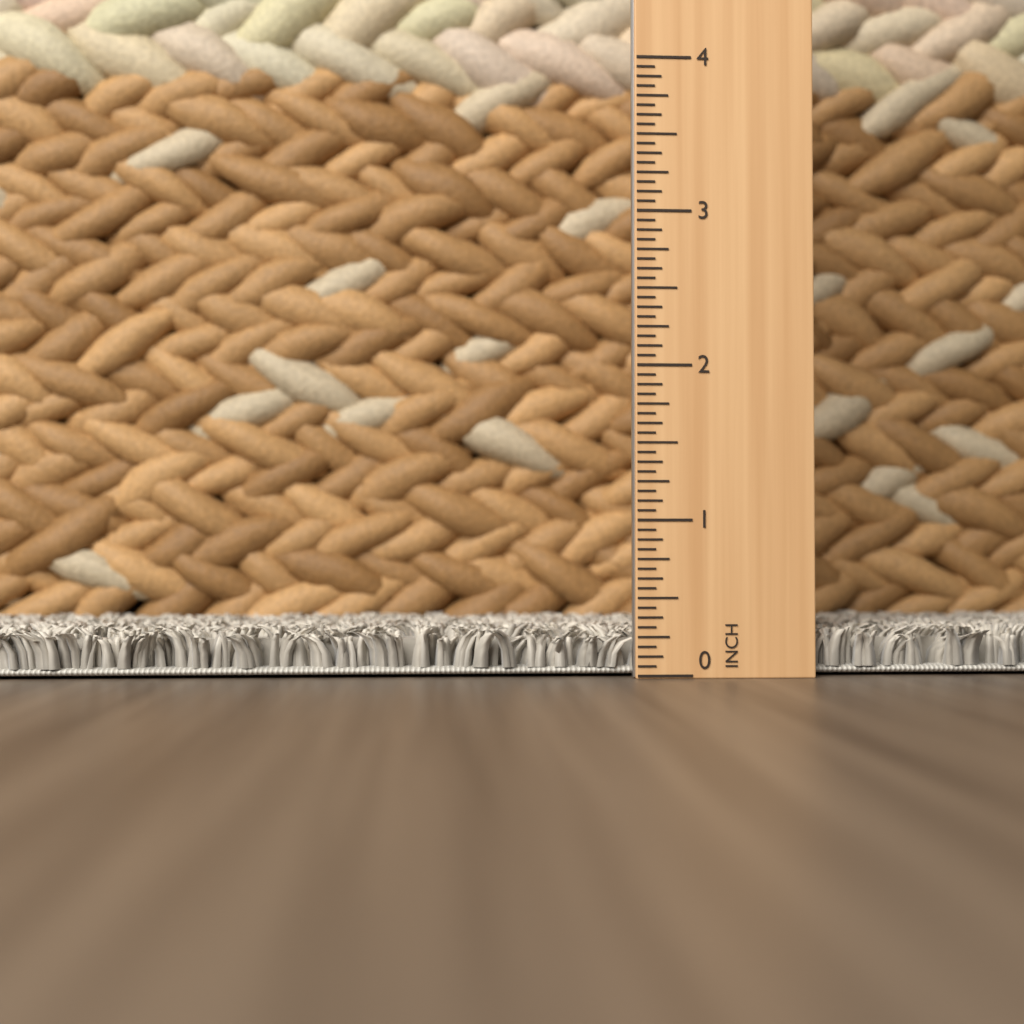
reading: 0.3125 in
